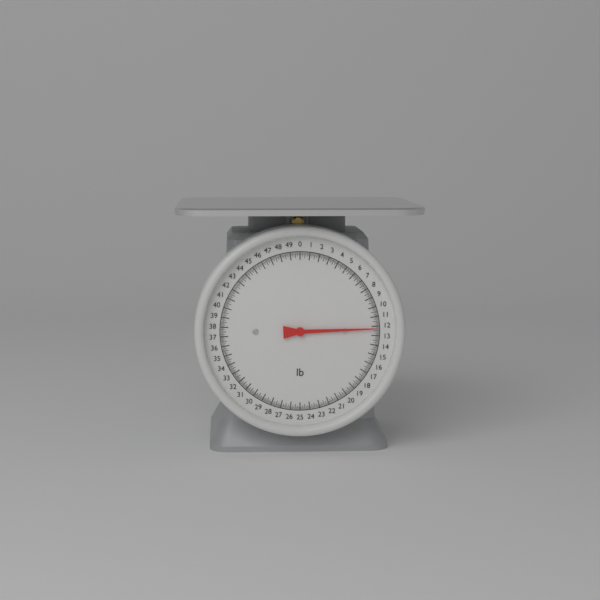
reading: 12.250 lb
